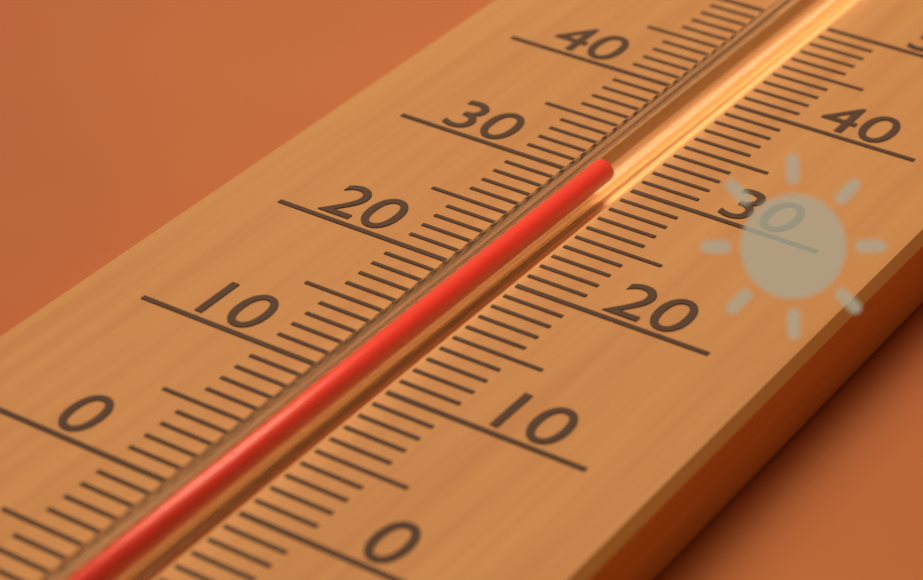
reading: 30 (no unit)
